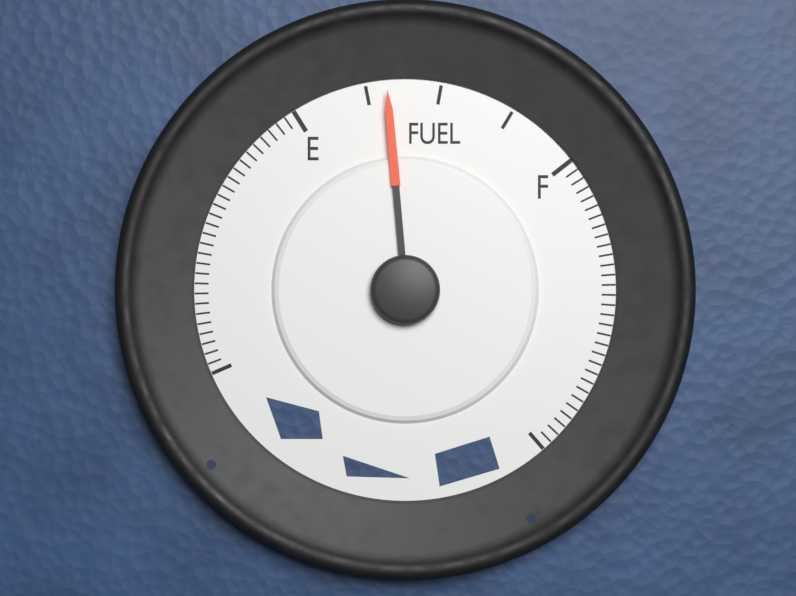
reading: 0.32 (no unit)
